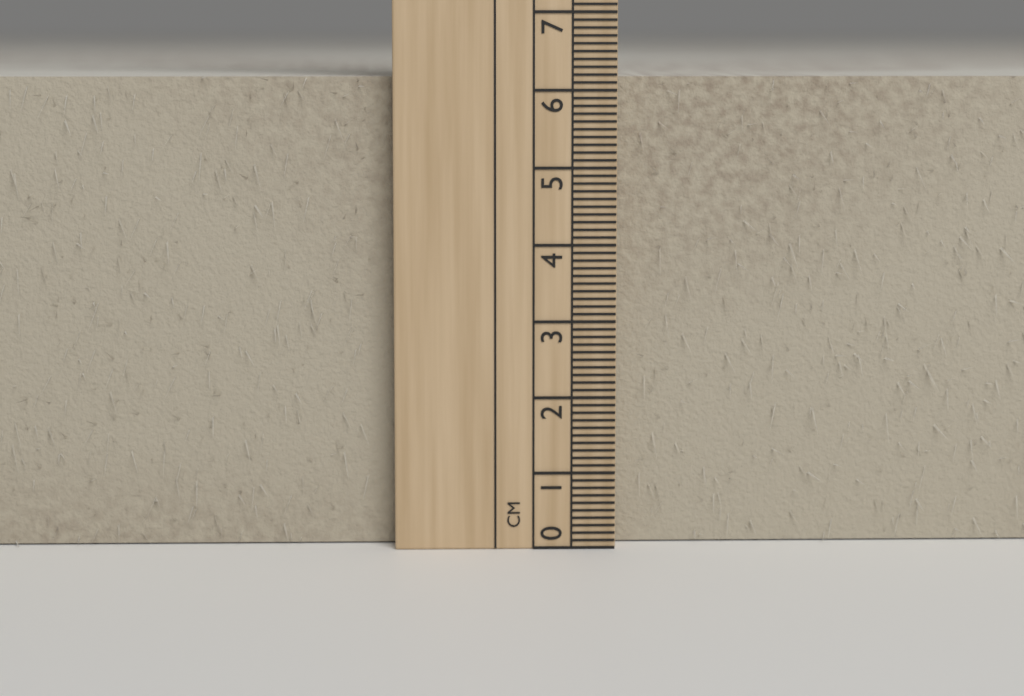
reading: 6.2 cm
